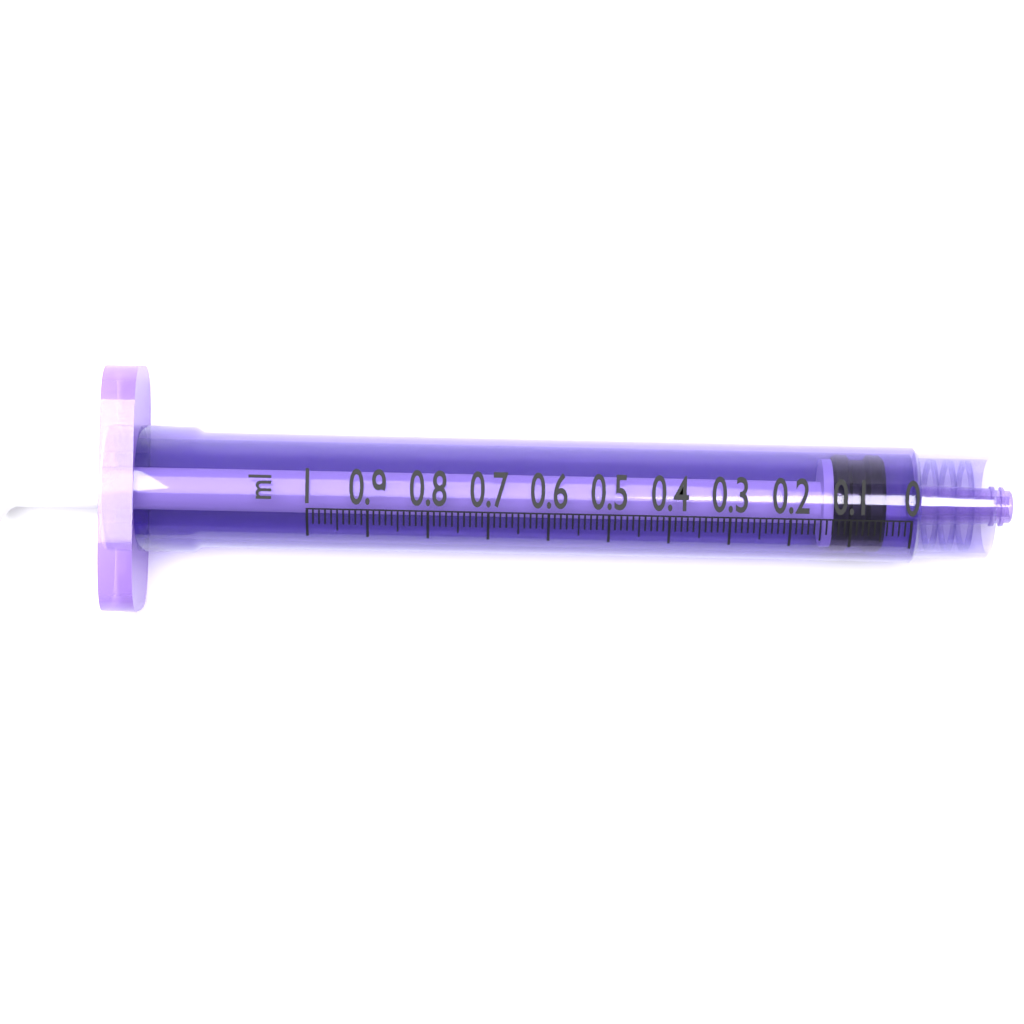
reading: 0.04 ml
